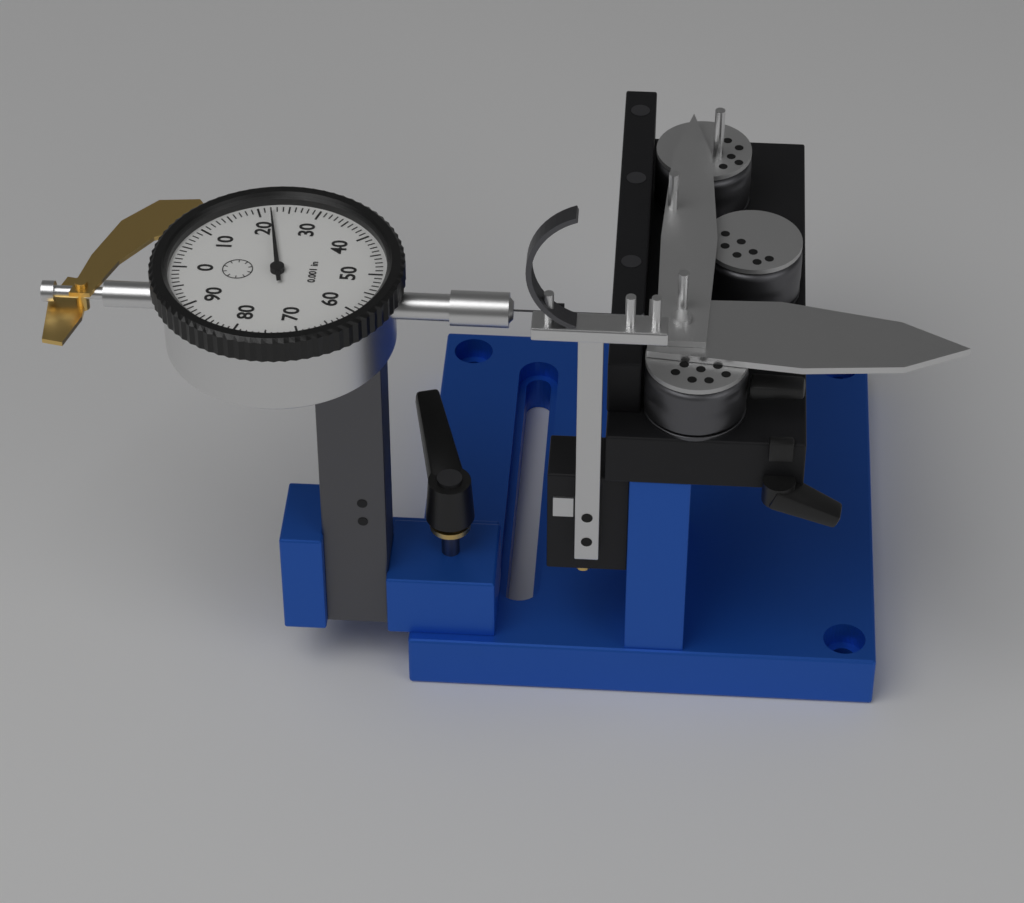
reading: 0.022 in
